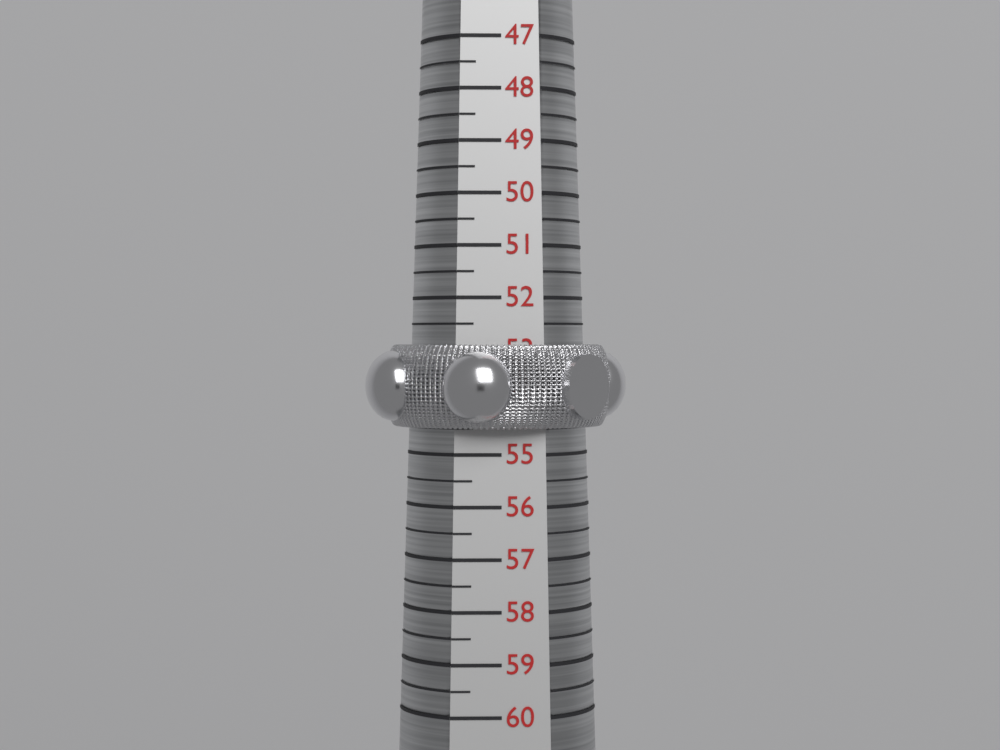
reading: 54.5 (no unit)
